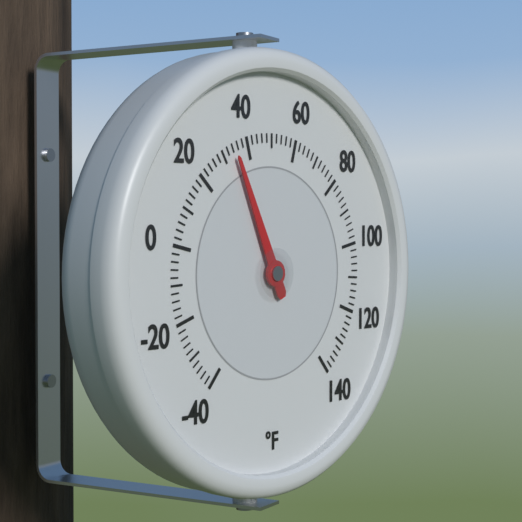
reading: 34 °F
